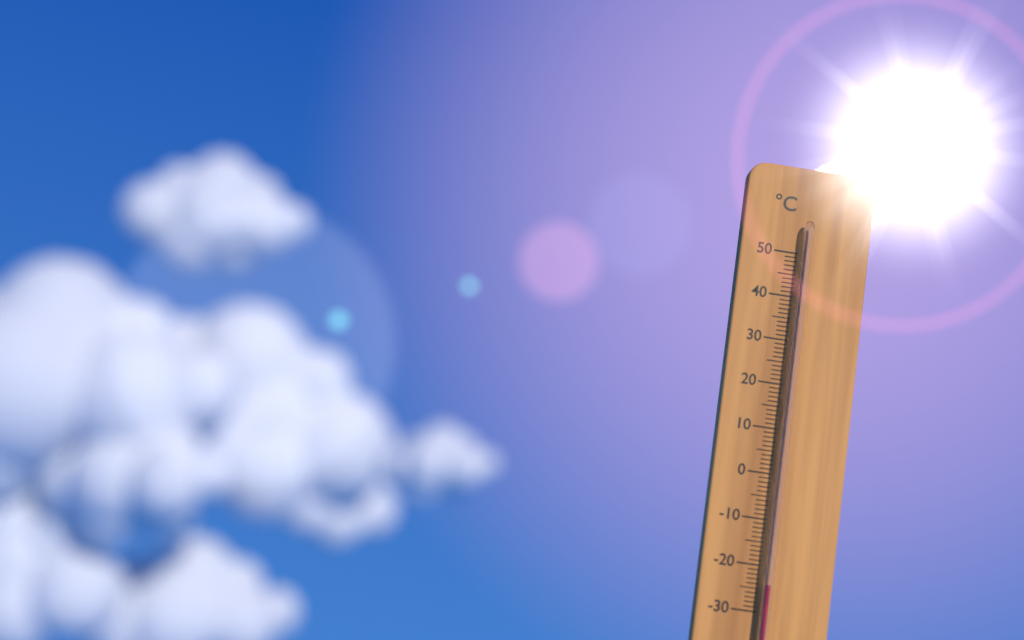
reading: -24 °C
